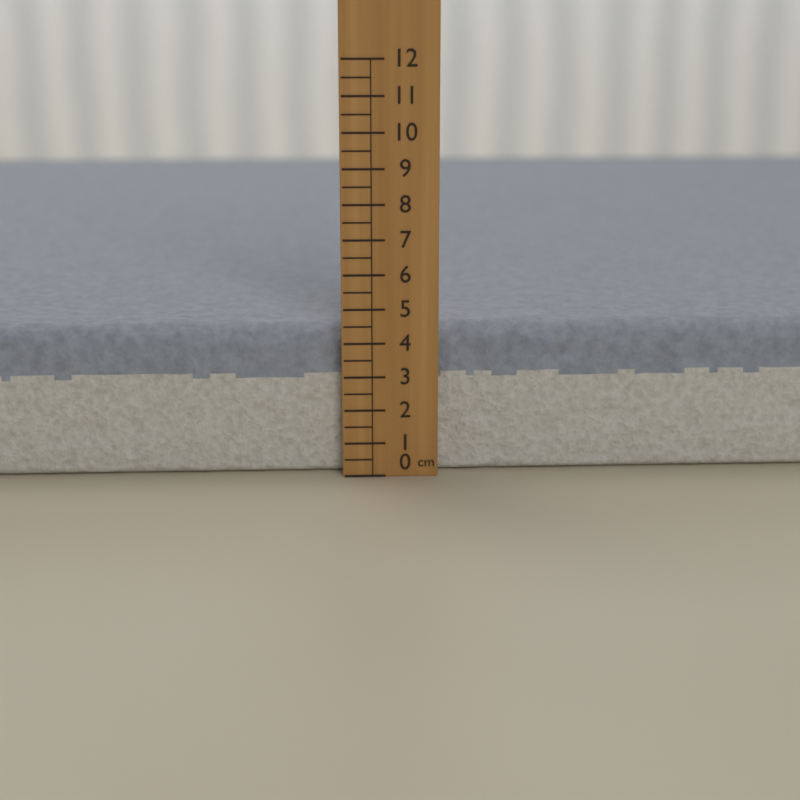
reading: 4.5 cm
